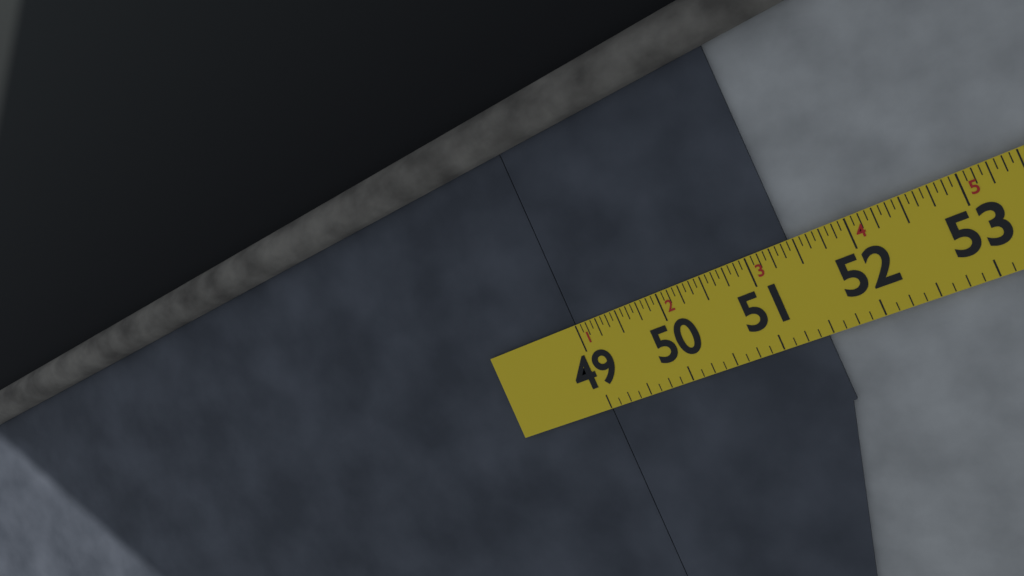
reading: 51.4375 in
